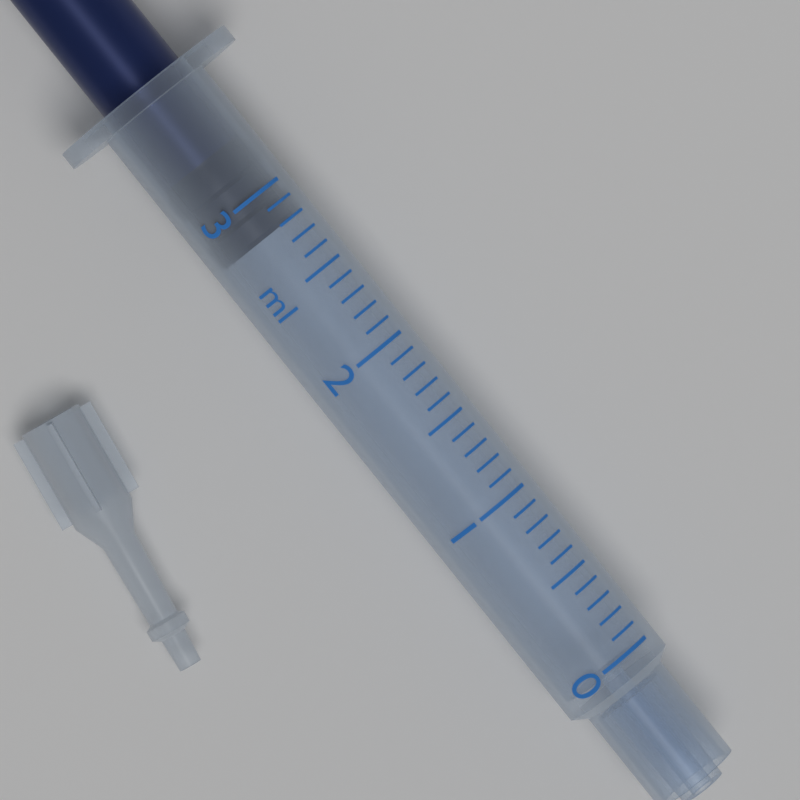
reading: 2.8 ml
